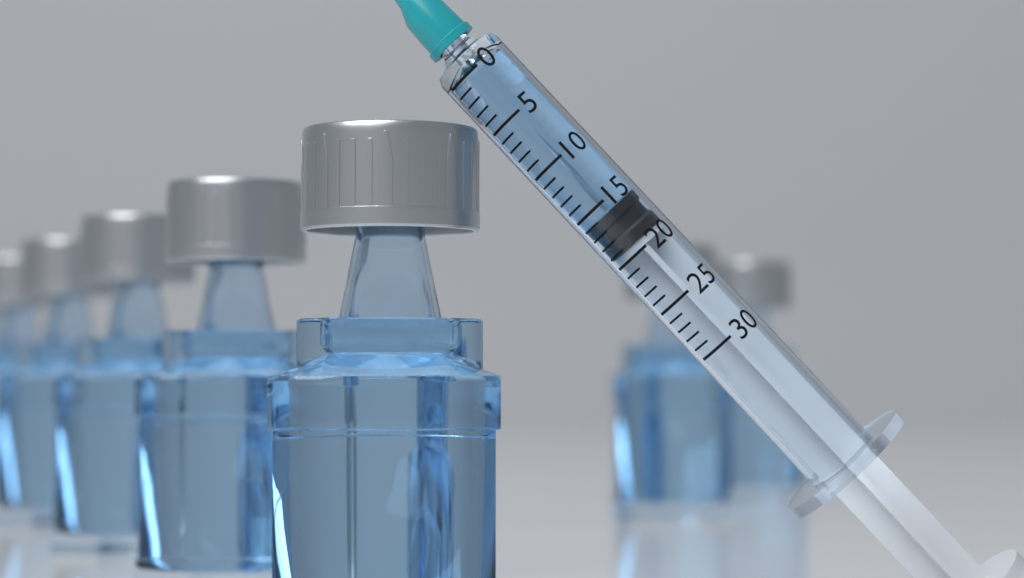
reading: 16 (no unit)
